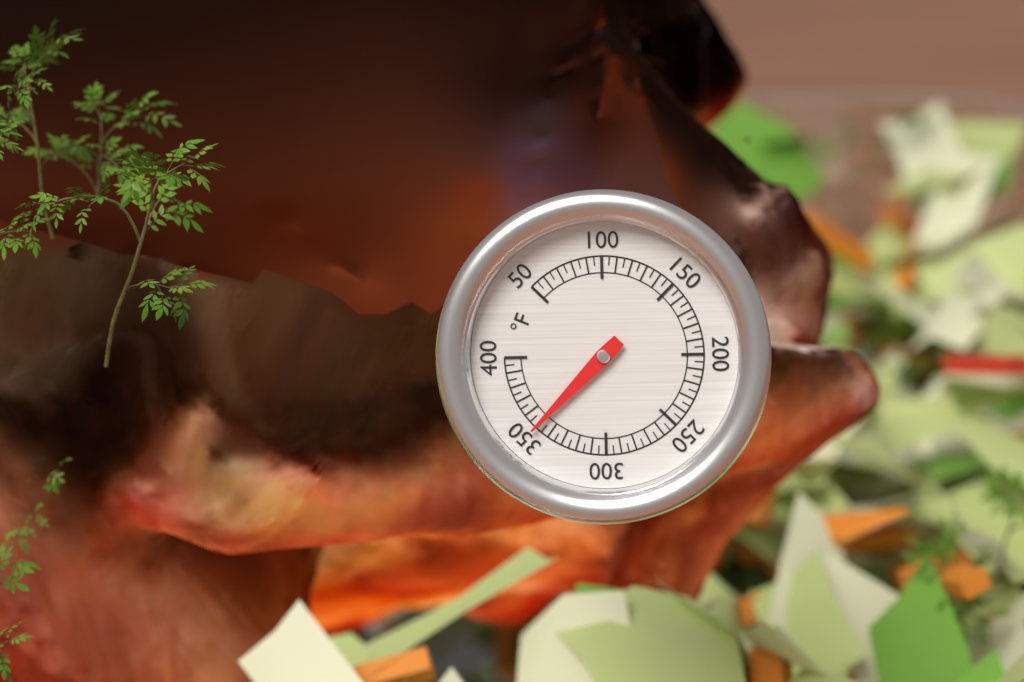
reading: 350 °F
